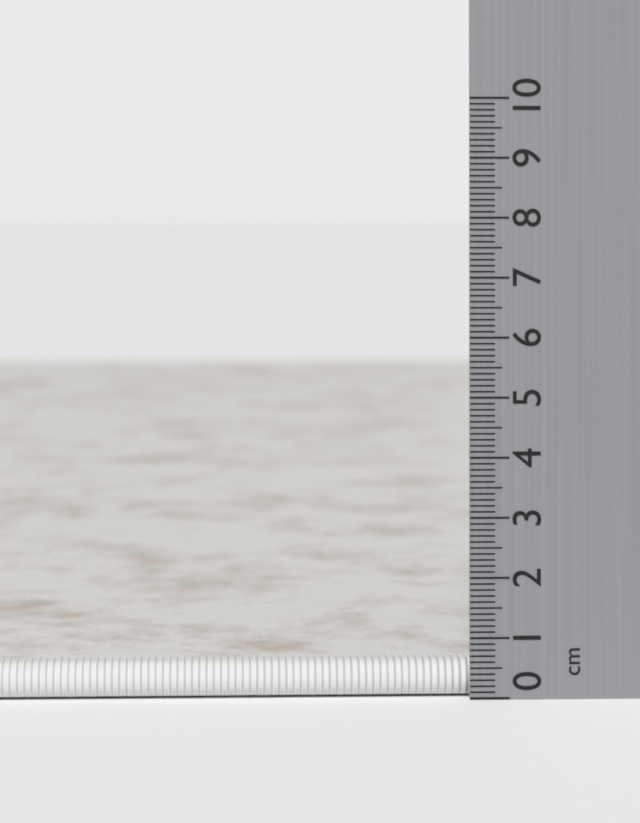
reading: 0.6 cm
